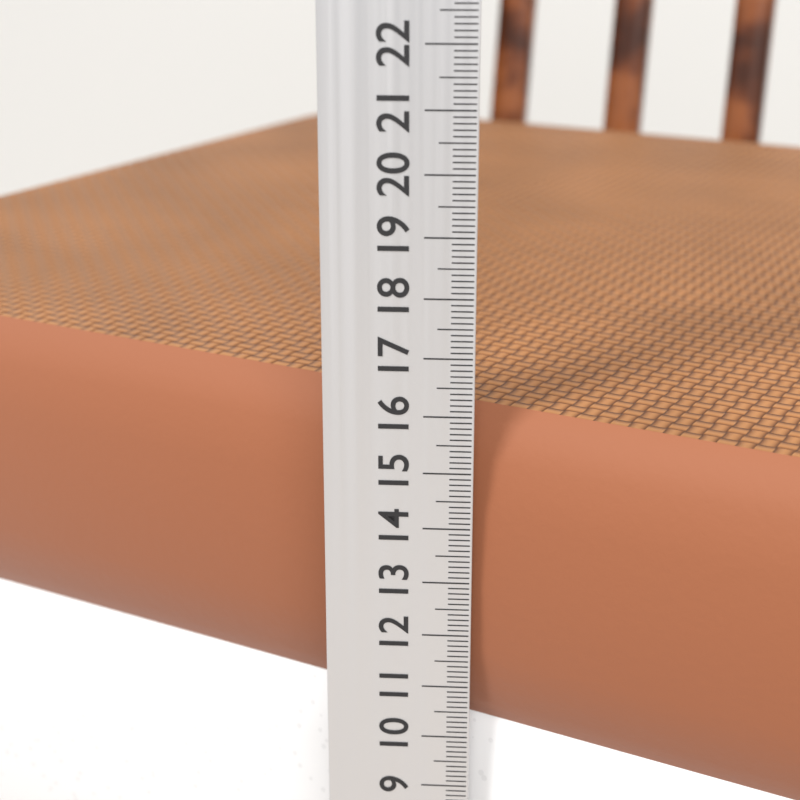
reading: 15.9 cm
